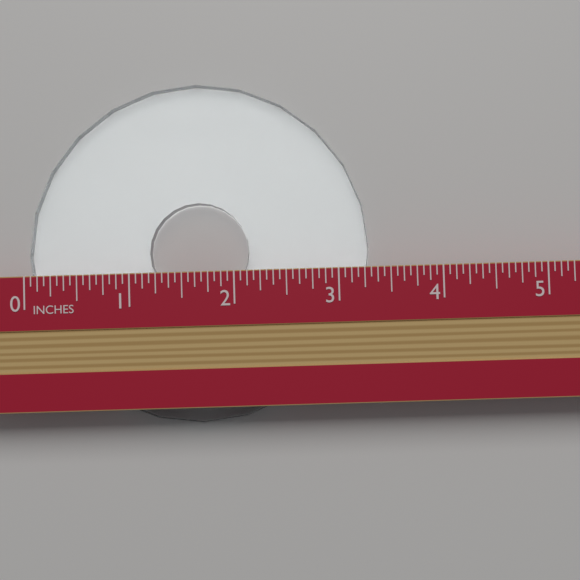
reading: 3.3125 in
